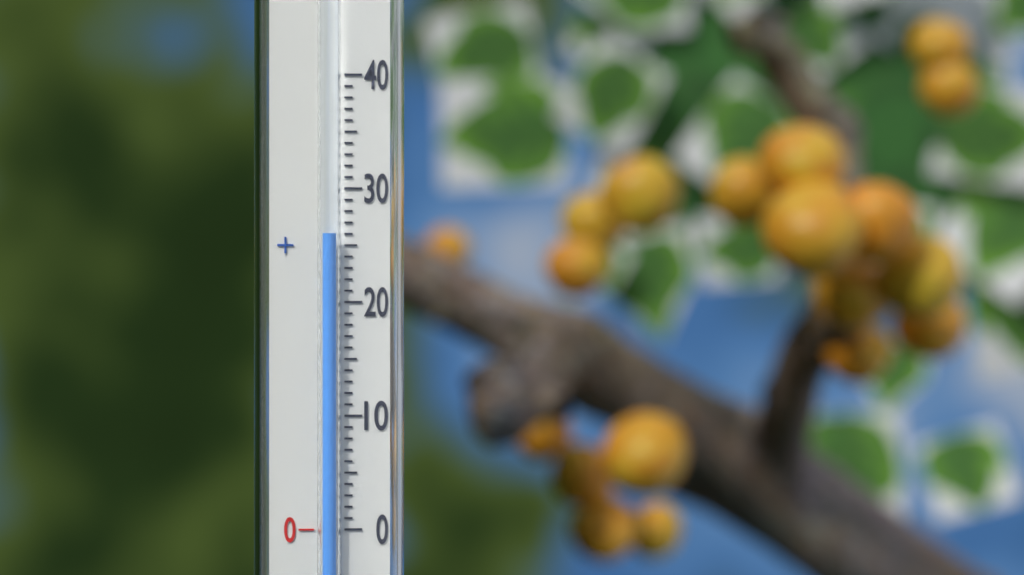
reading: 26 (no unit)
